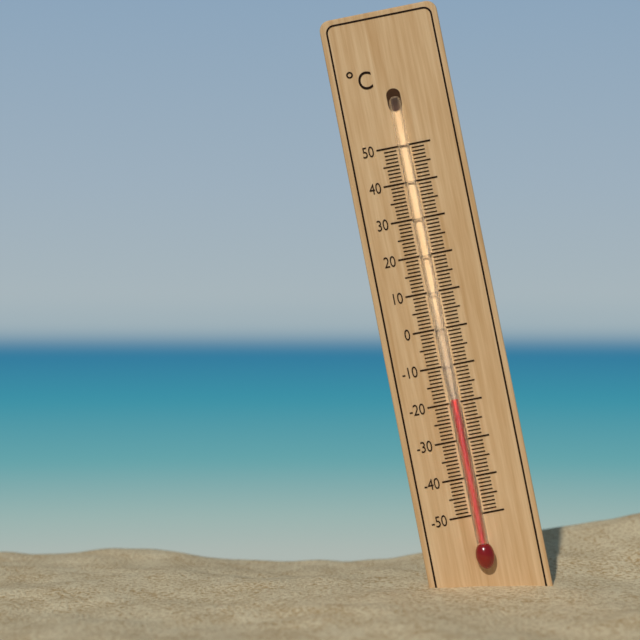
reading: -19 °C
